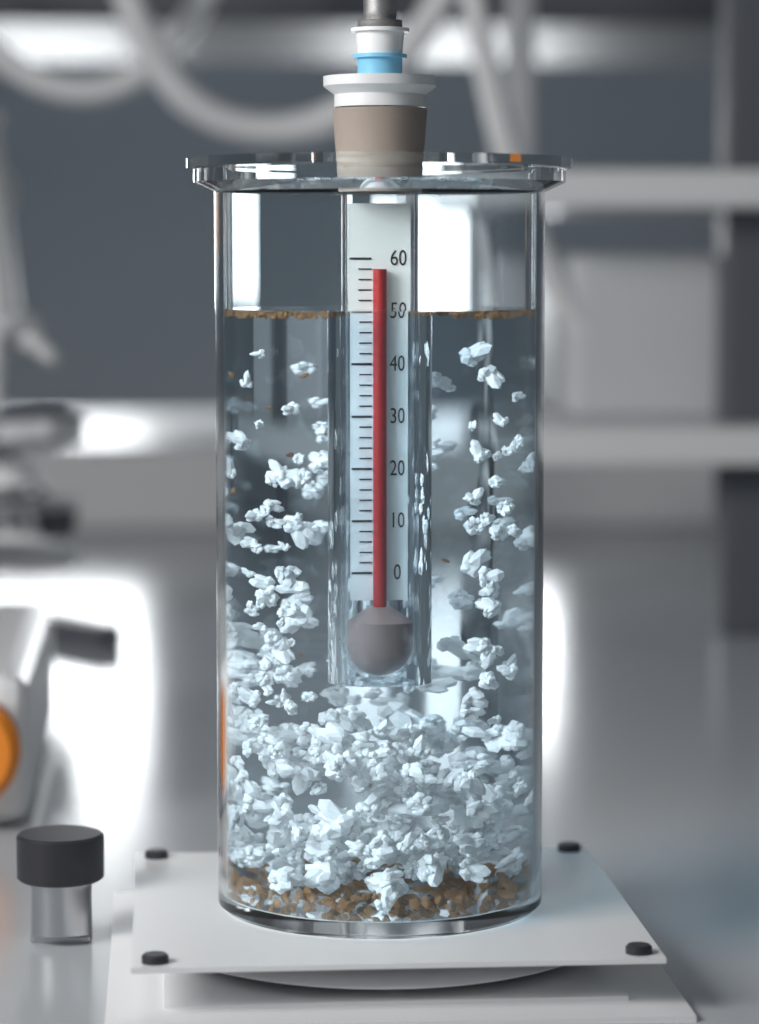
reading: 58 (no unit)
